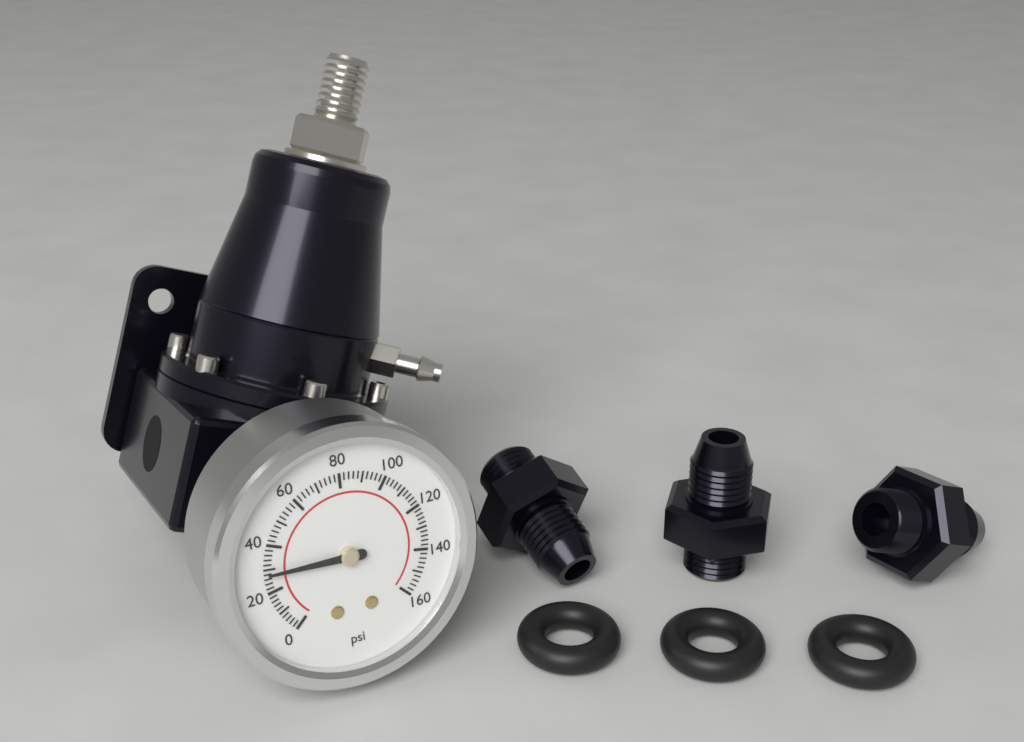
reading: 28 psi
